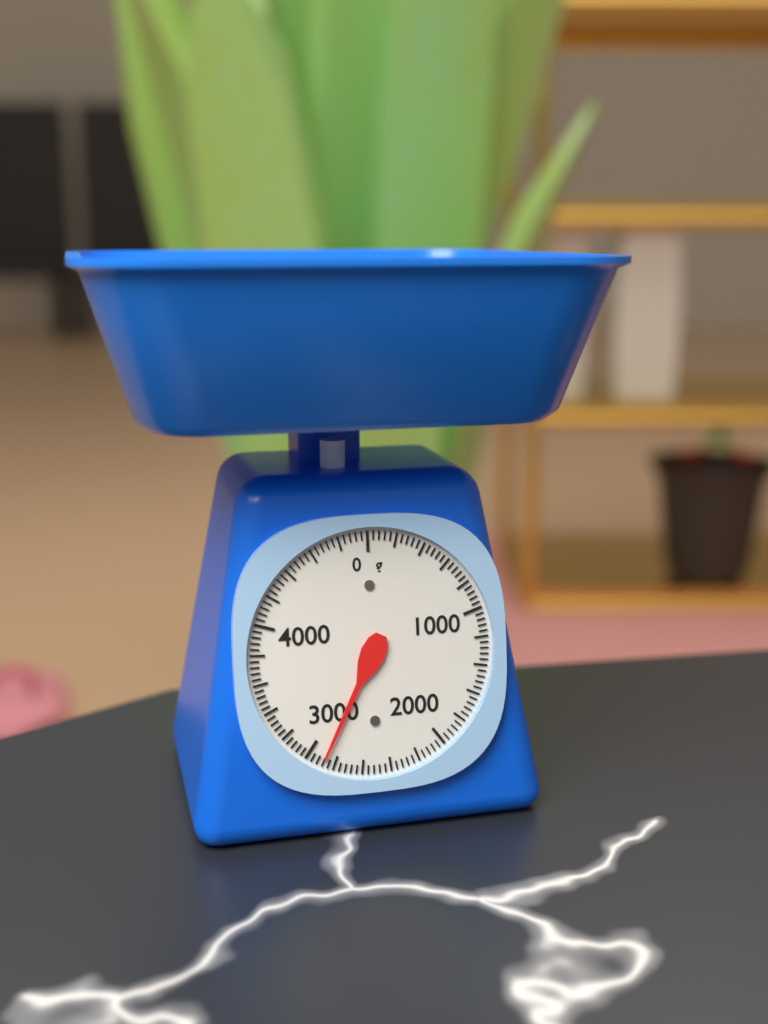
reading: 2880 g
